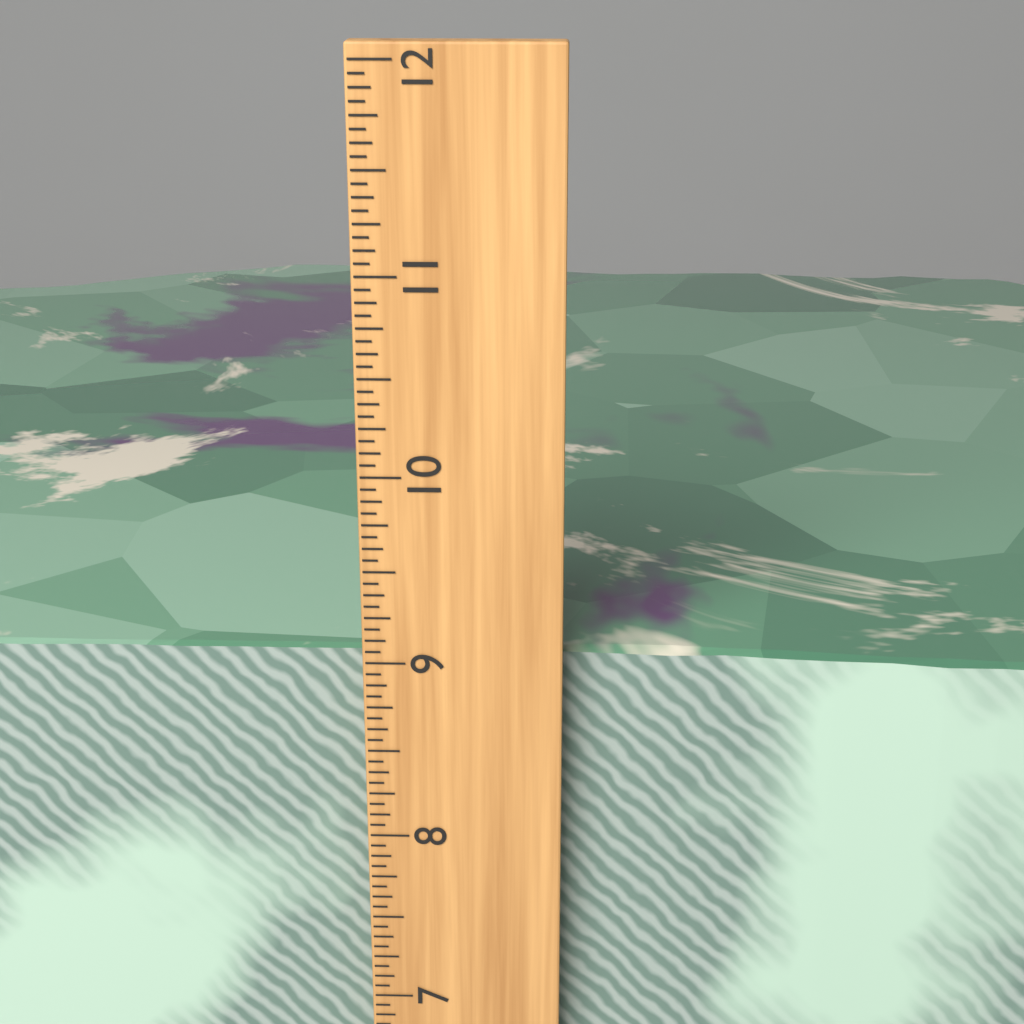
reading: 9.0000 inch
